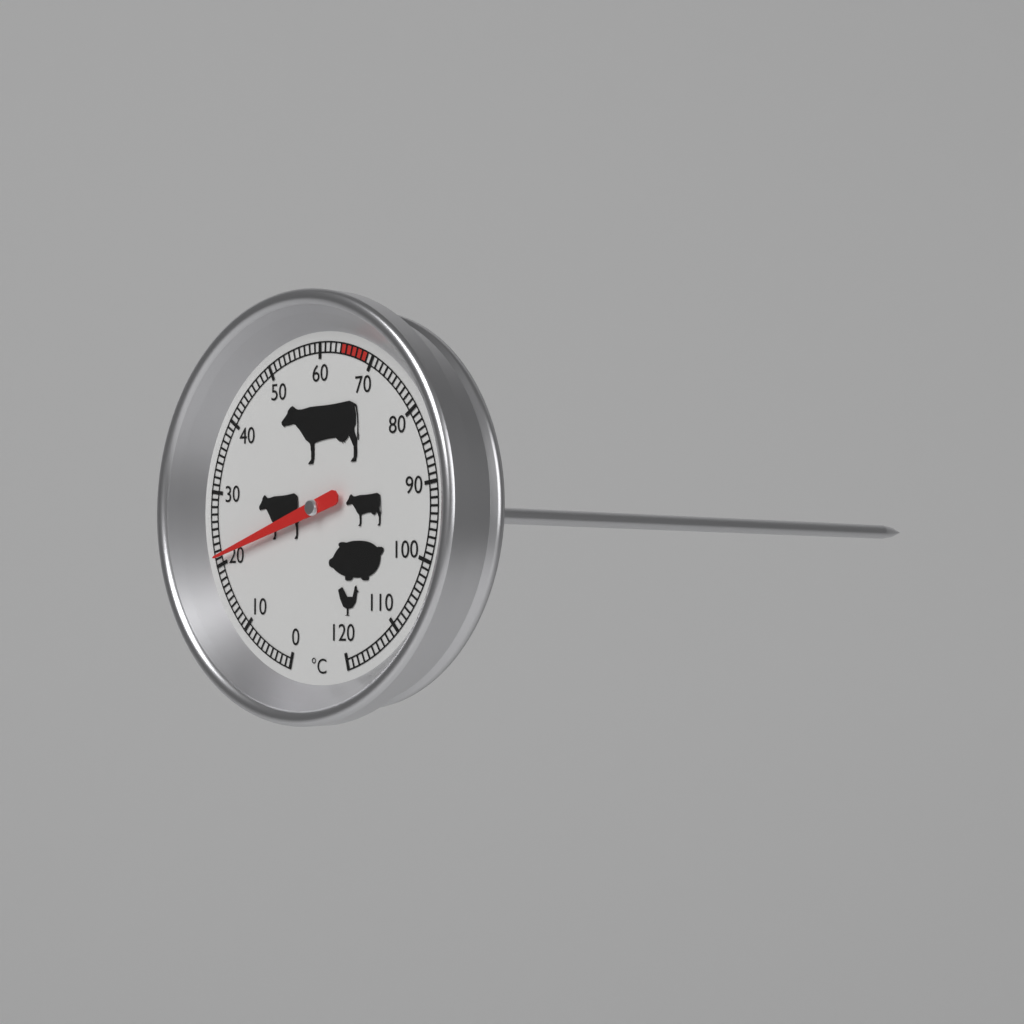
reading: 21 °C
